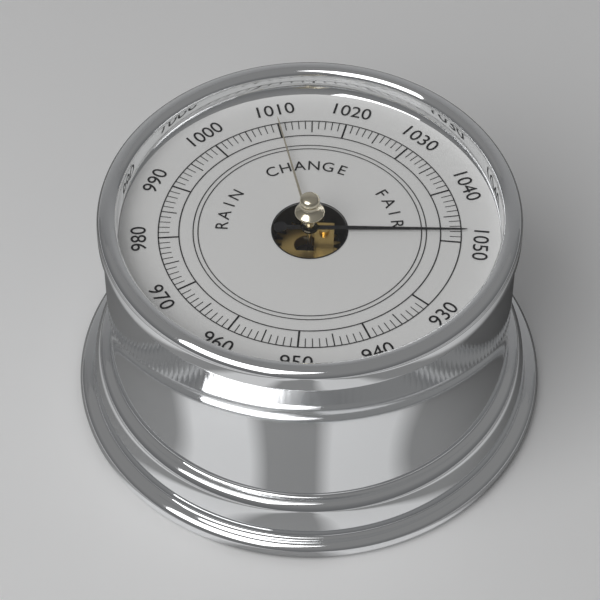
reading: 1048 (no unit)
